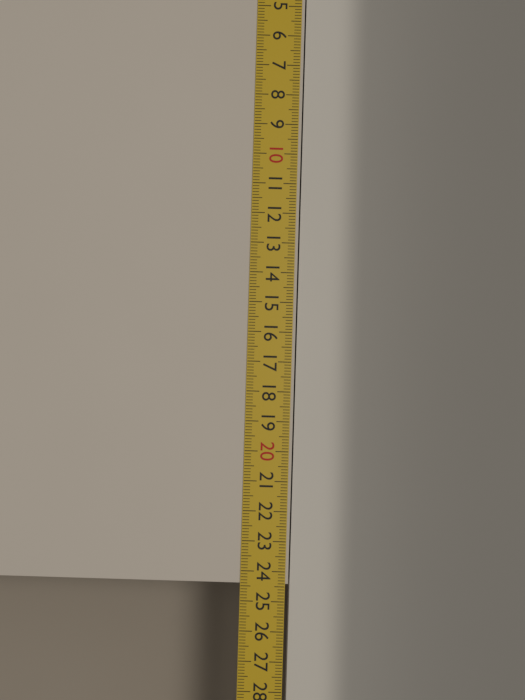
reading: 24.4 cm
